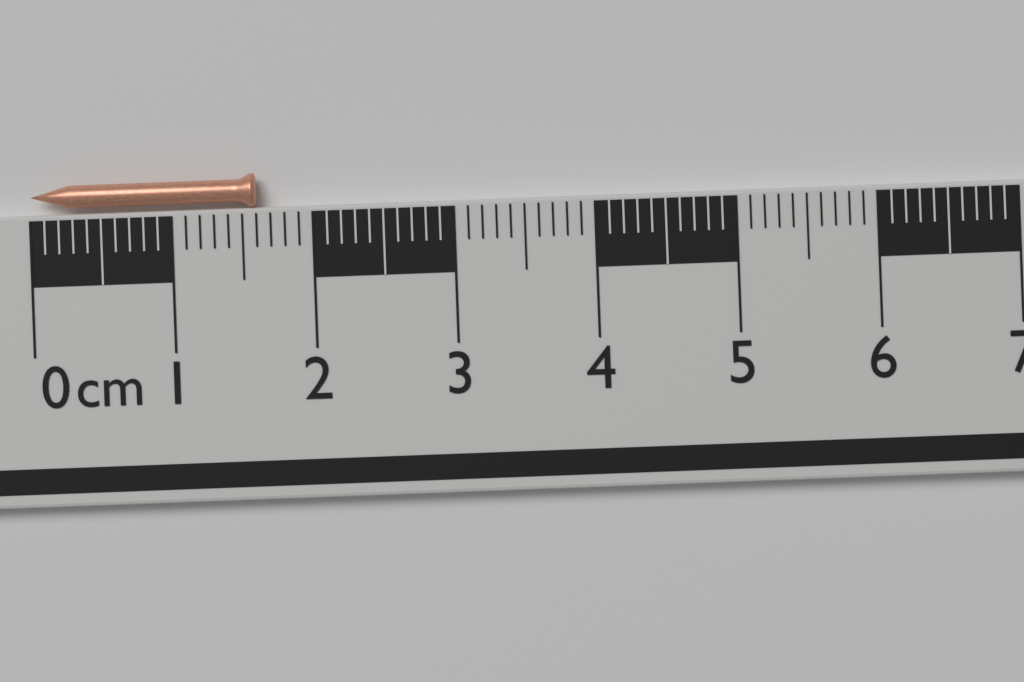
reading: 1.6 cm
